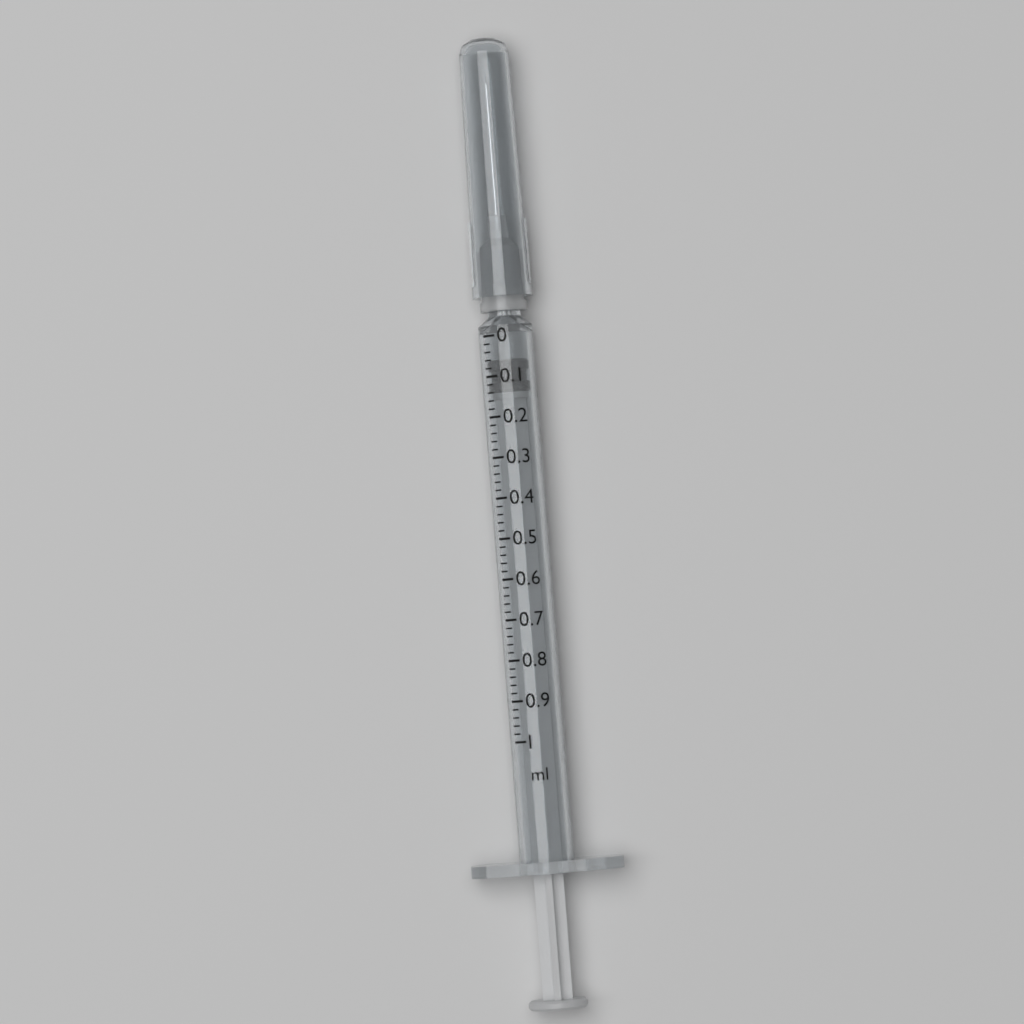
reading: 0.06 ml
